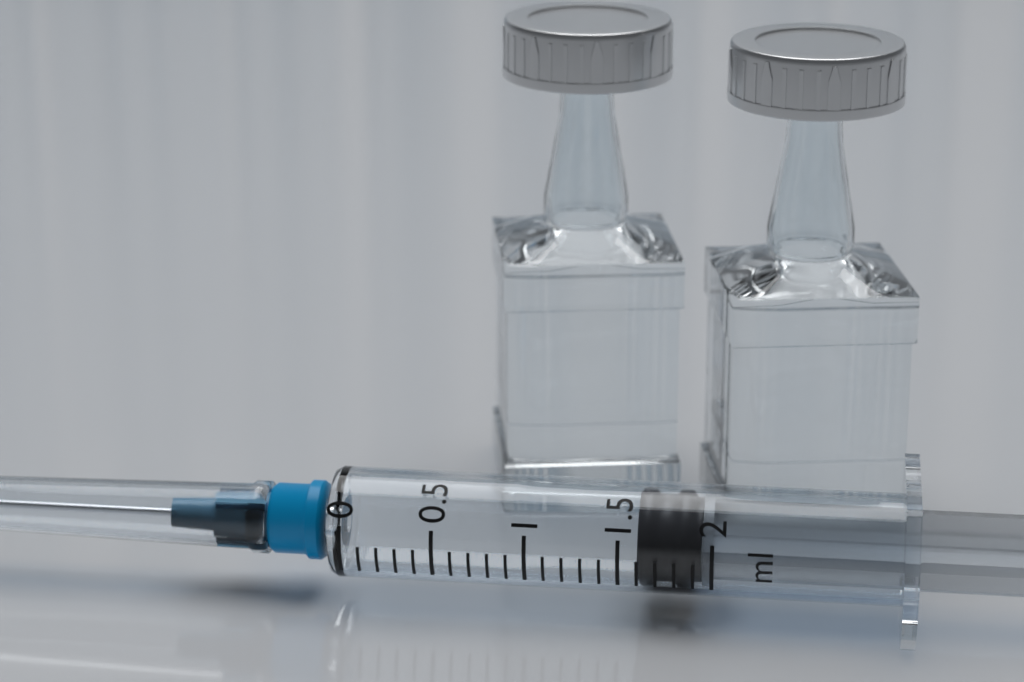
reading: 1.6 ml
